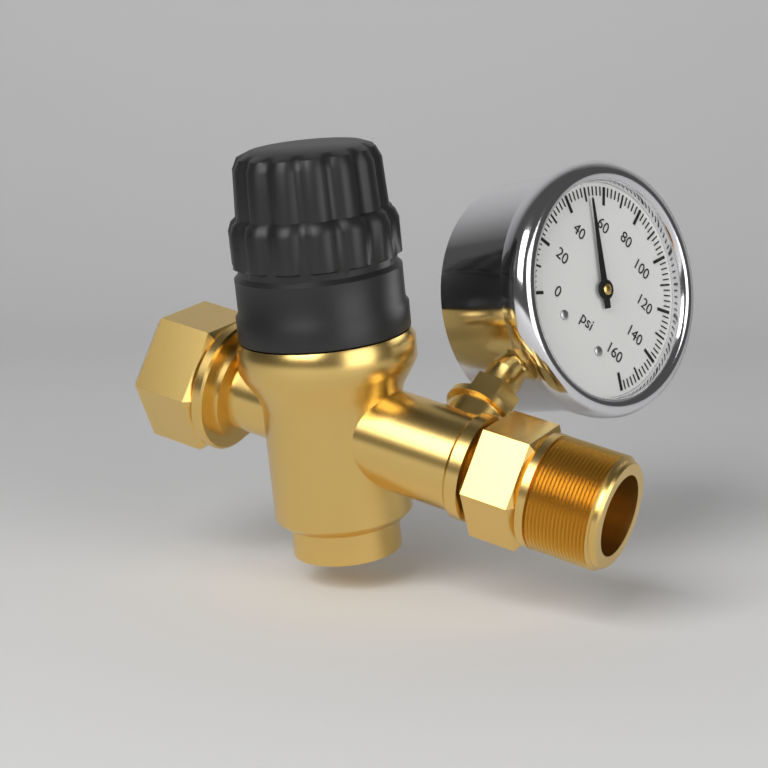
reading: 52 psi
